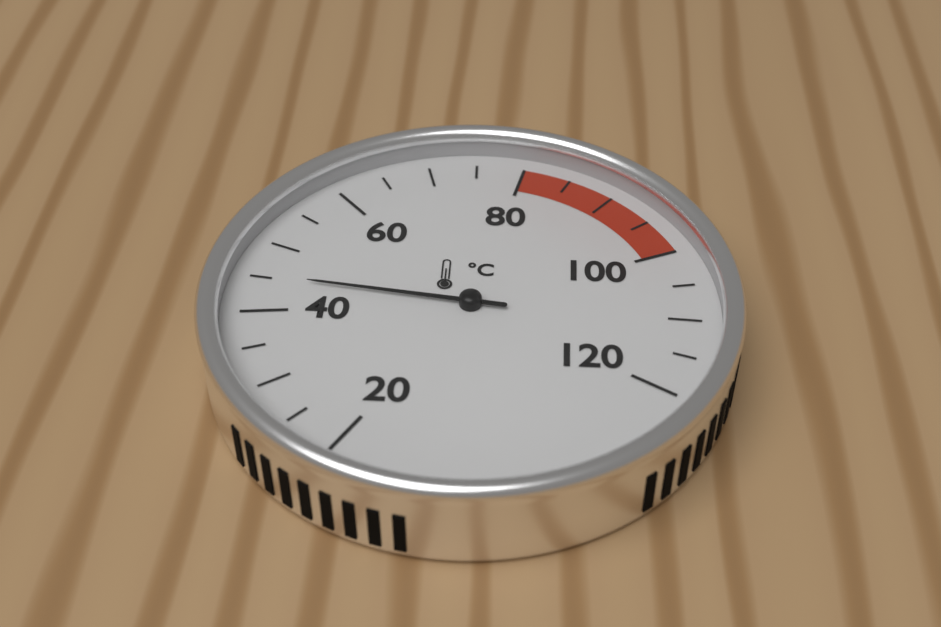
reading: 45 °C
